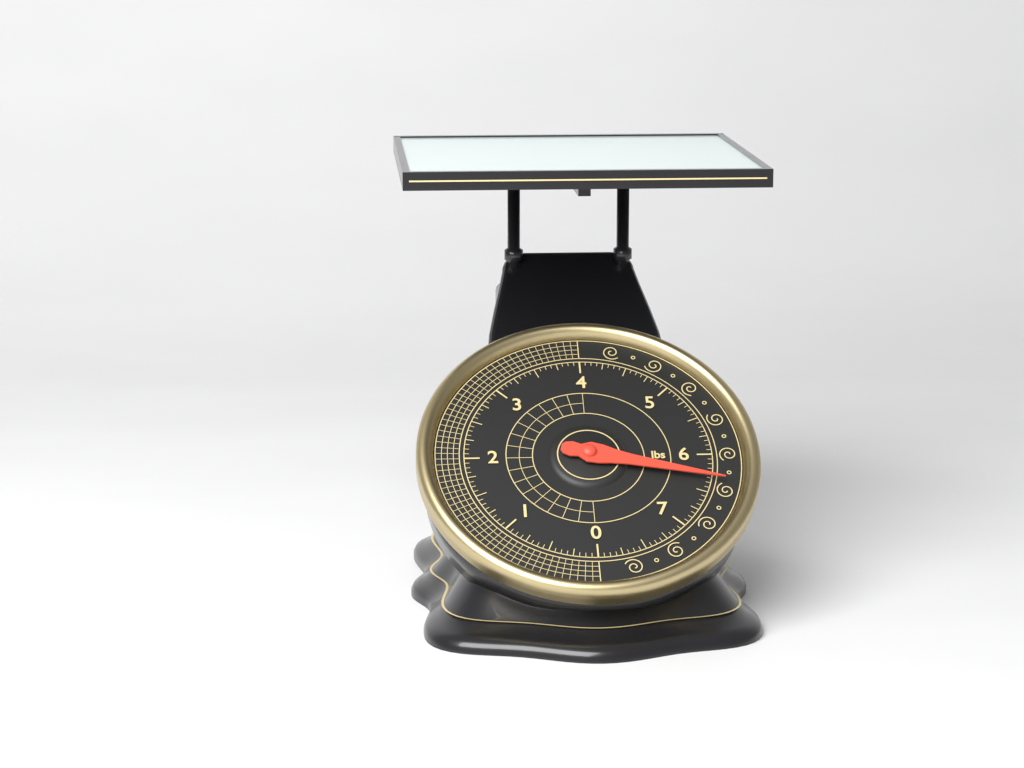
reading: 6.3125 lbs
